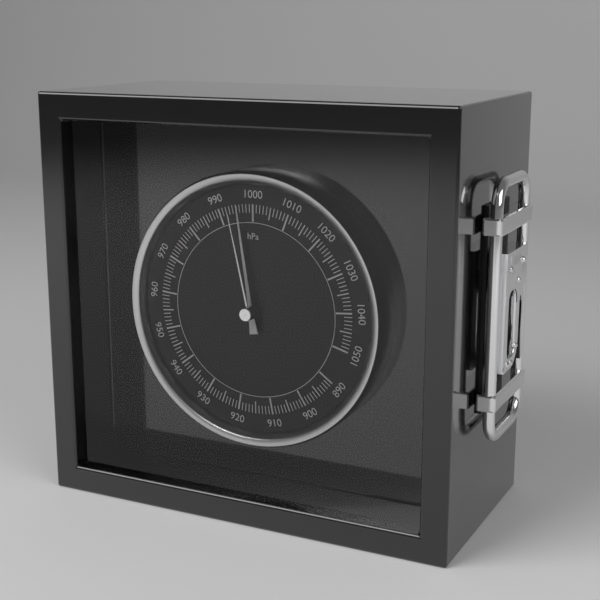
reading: 996 hPa
